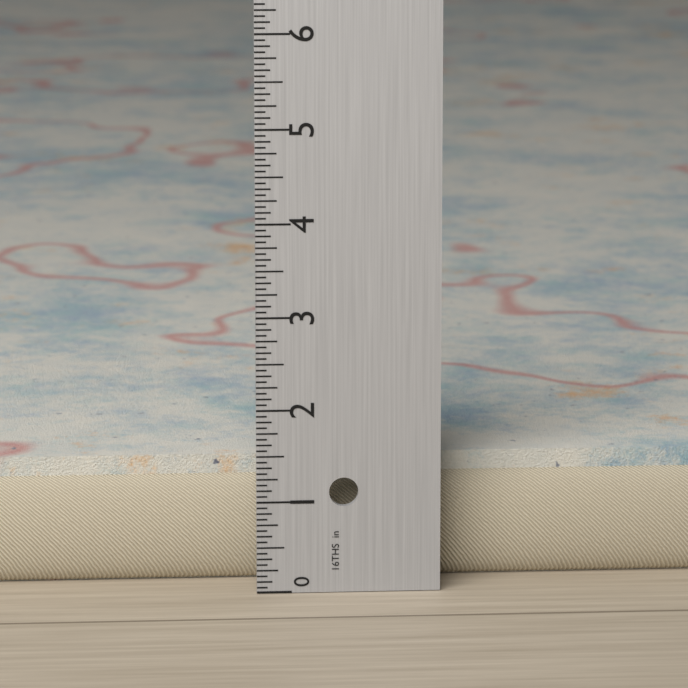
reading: 1.3750 in
